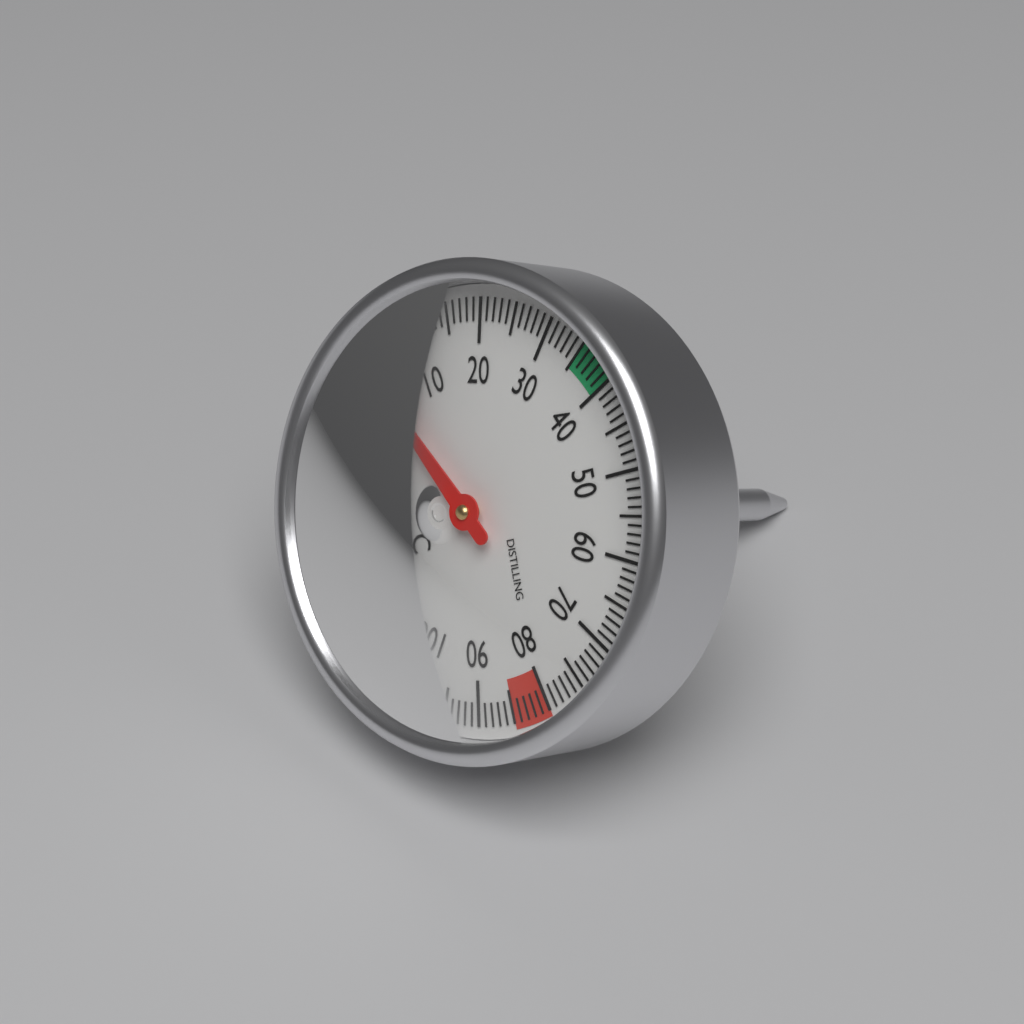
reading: 2 °C
